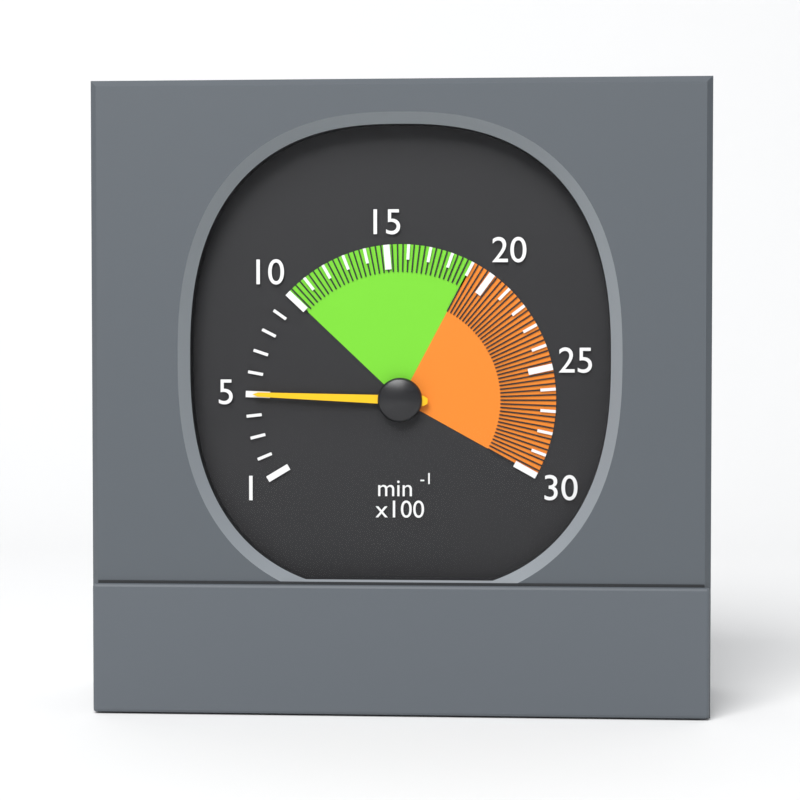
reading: 500 min⁻¹
